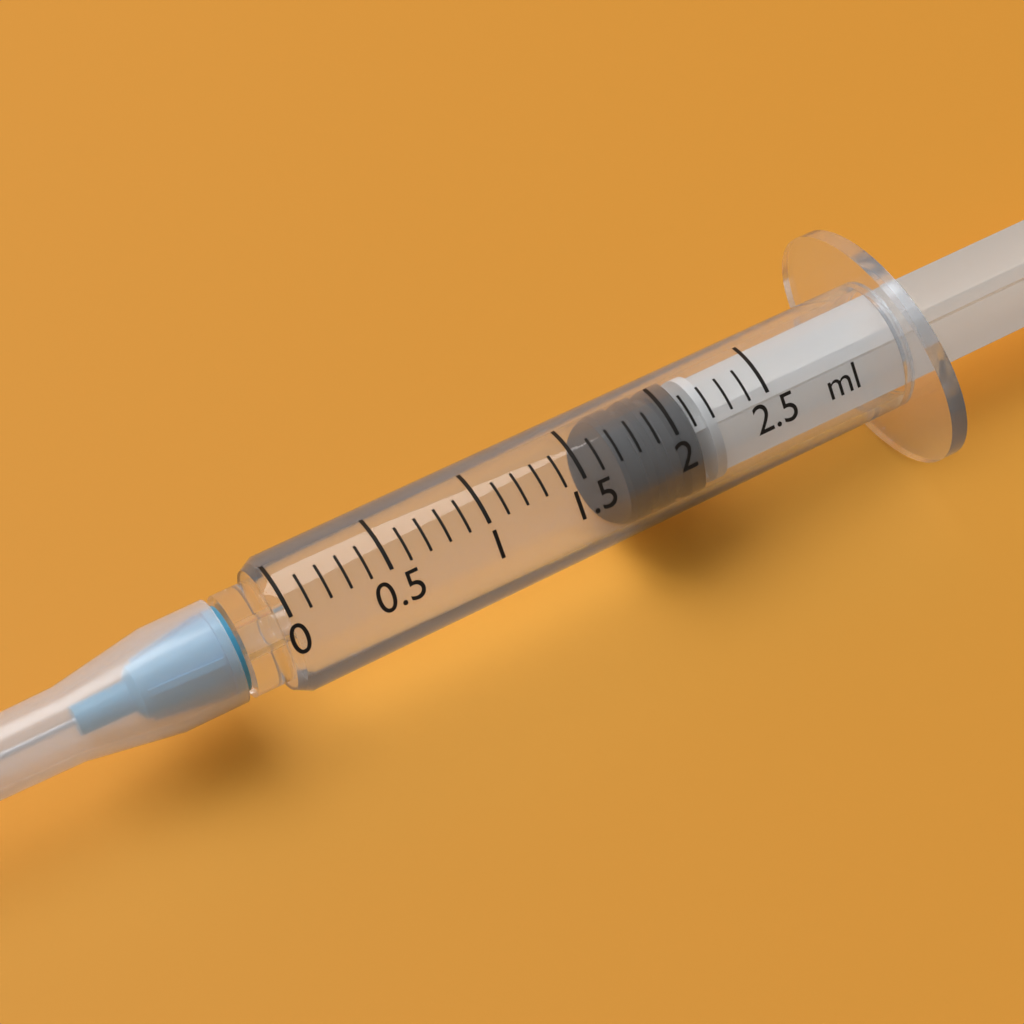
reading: 1.7 ml
